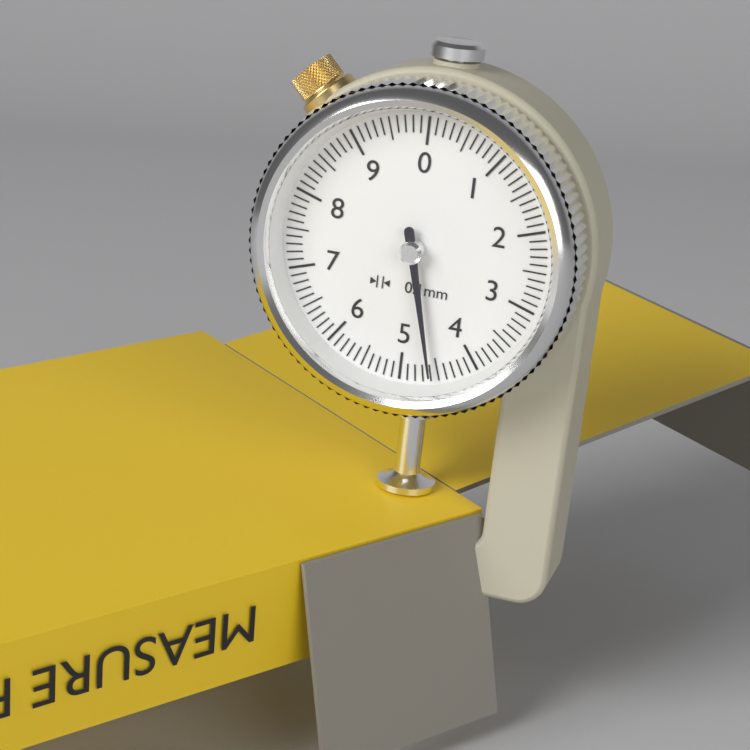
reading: 4.6 mm
